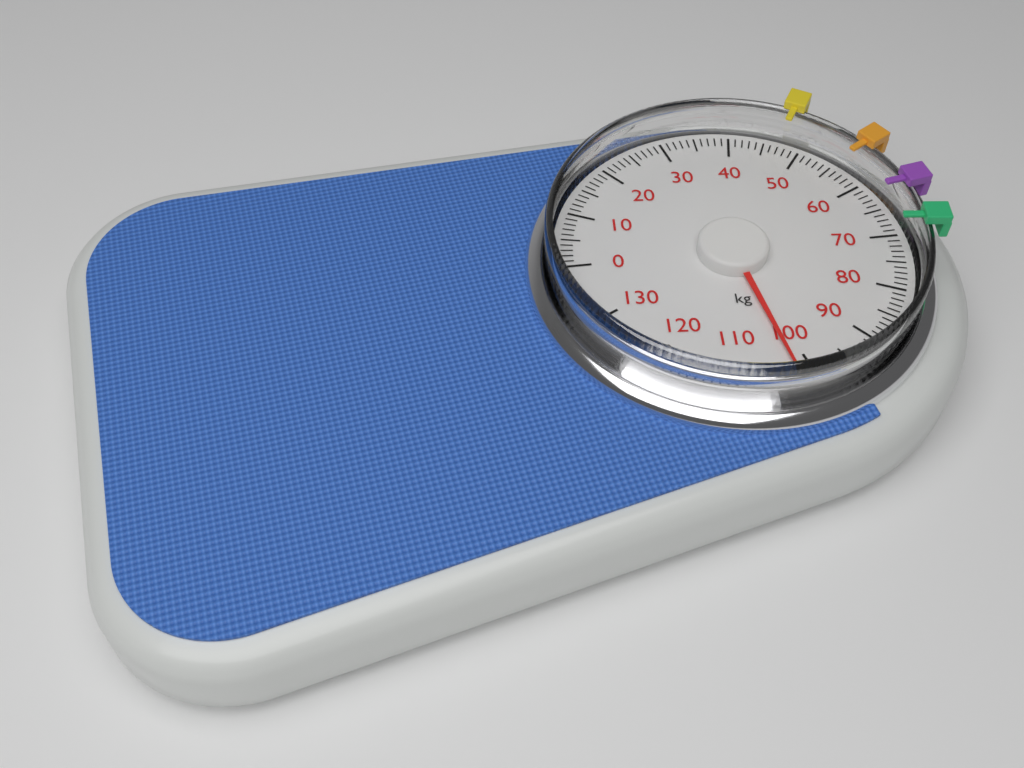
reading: 102 kg
